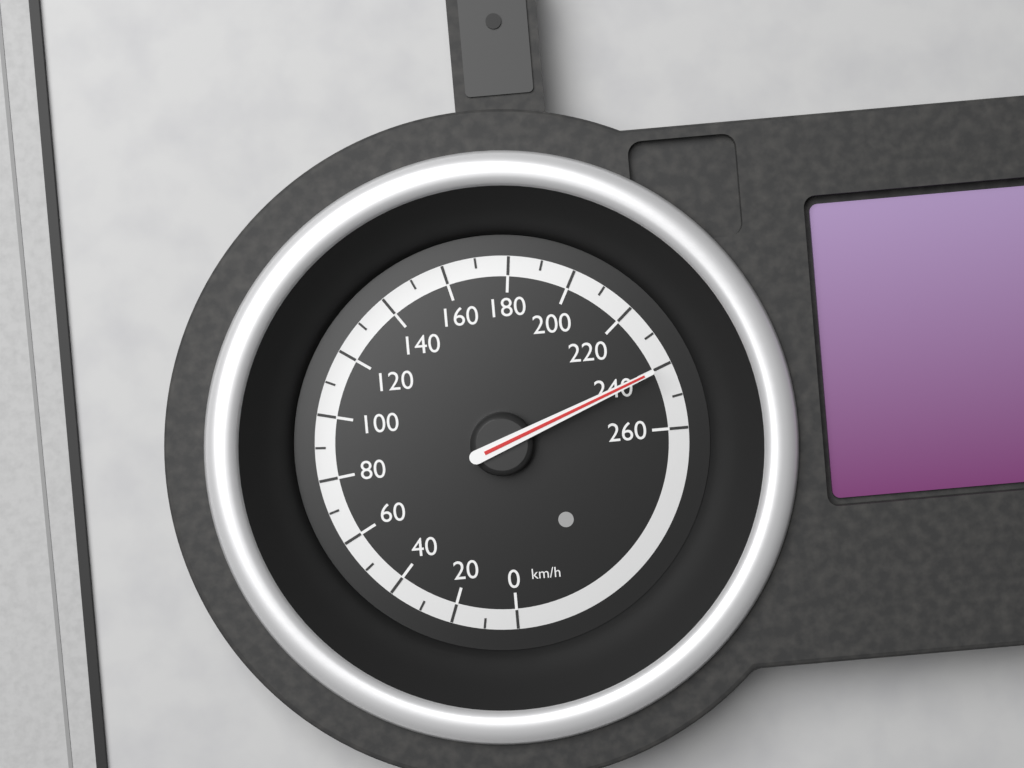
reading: 240 km/h
